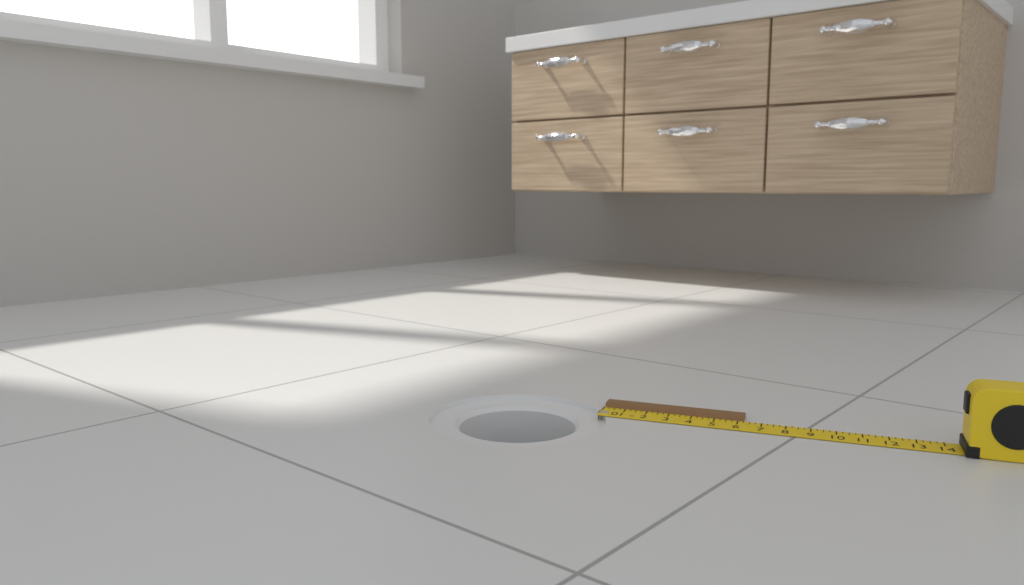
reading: 6.25 in
